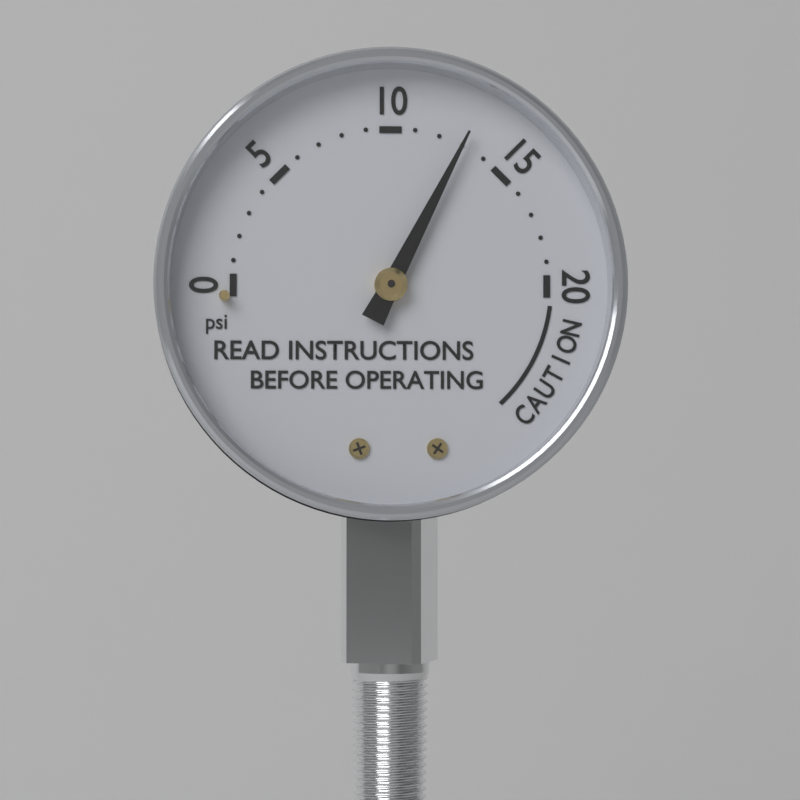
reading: 13 psi
